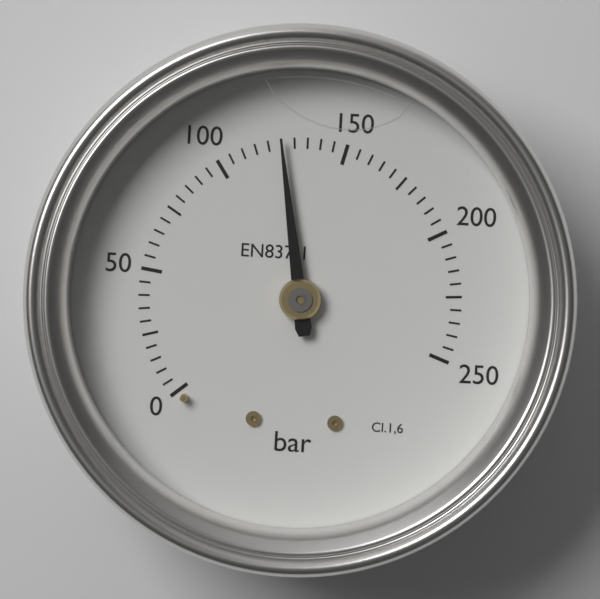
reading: 125 bar
